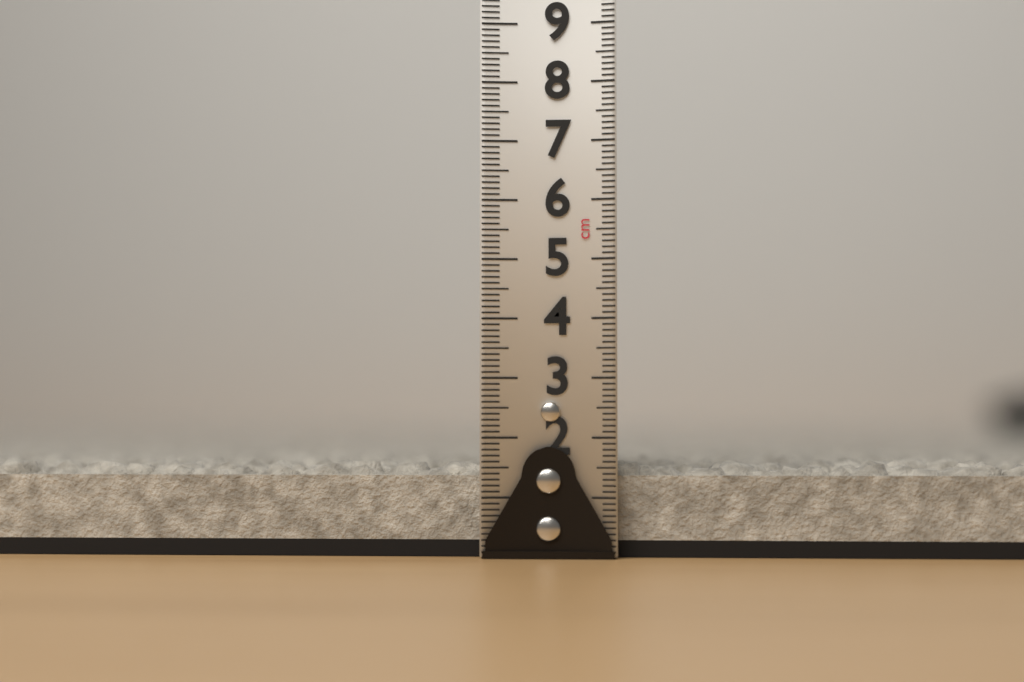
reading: 1.7 cm
